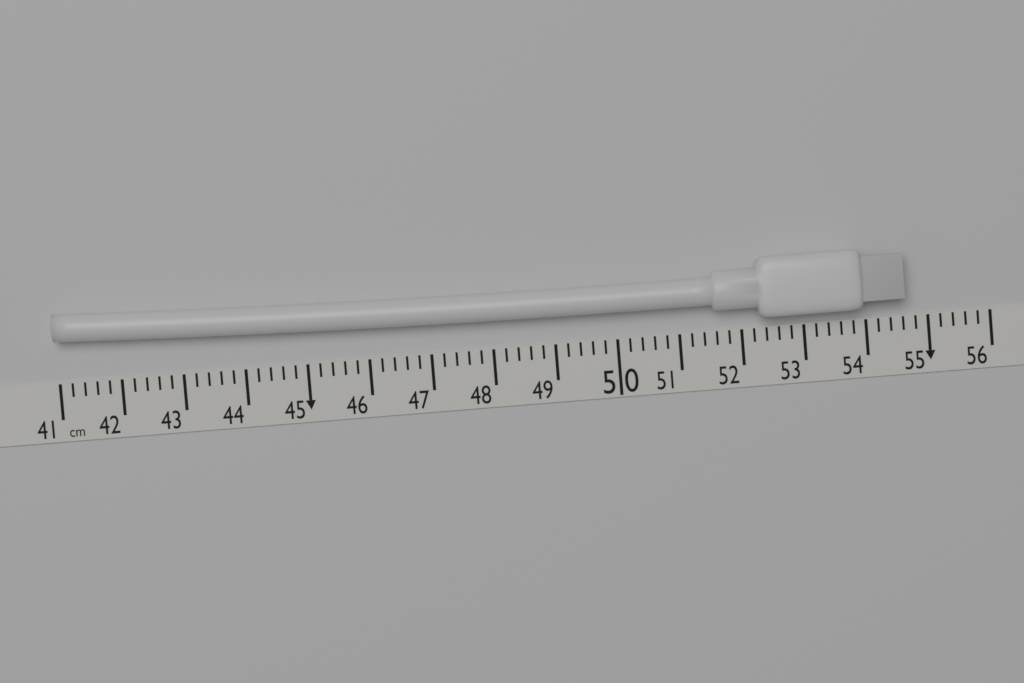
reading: 54.6 cm
